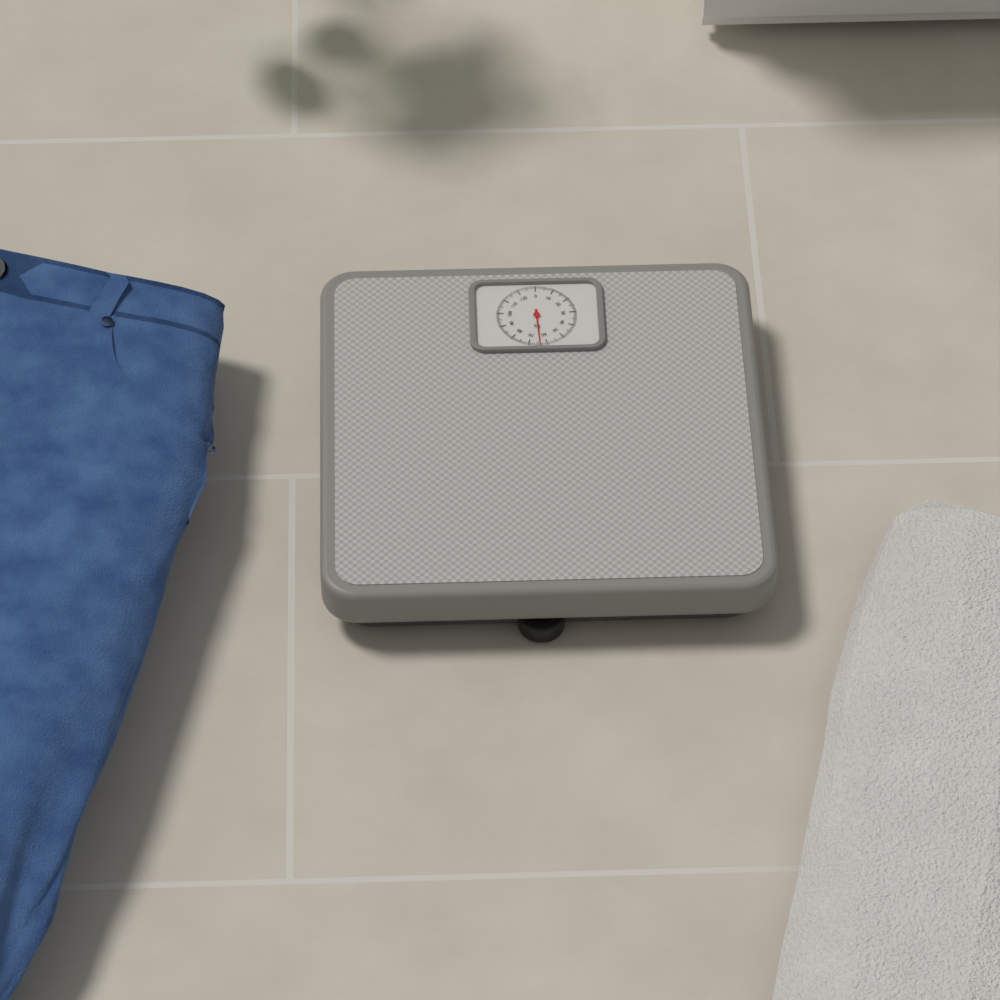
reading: 64 kg
